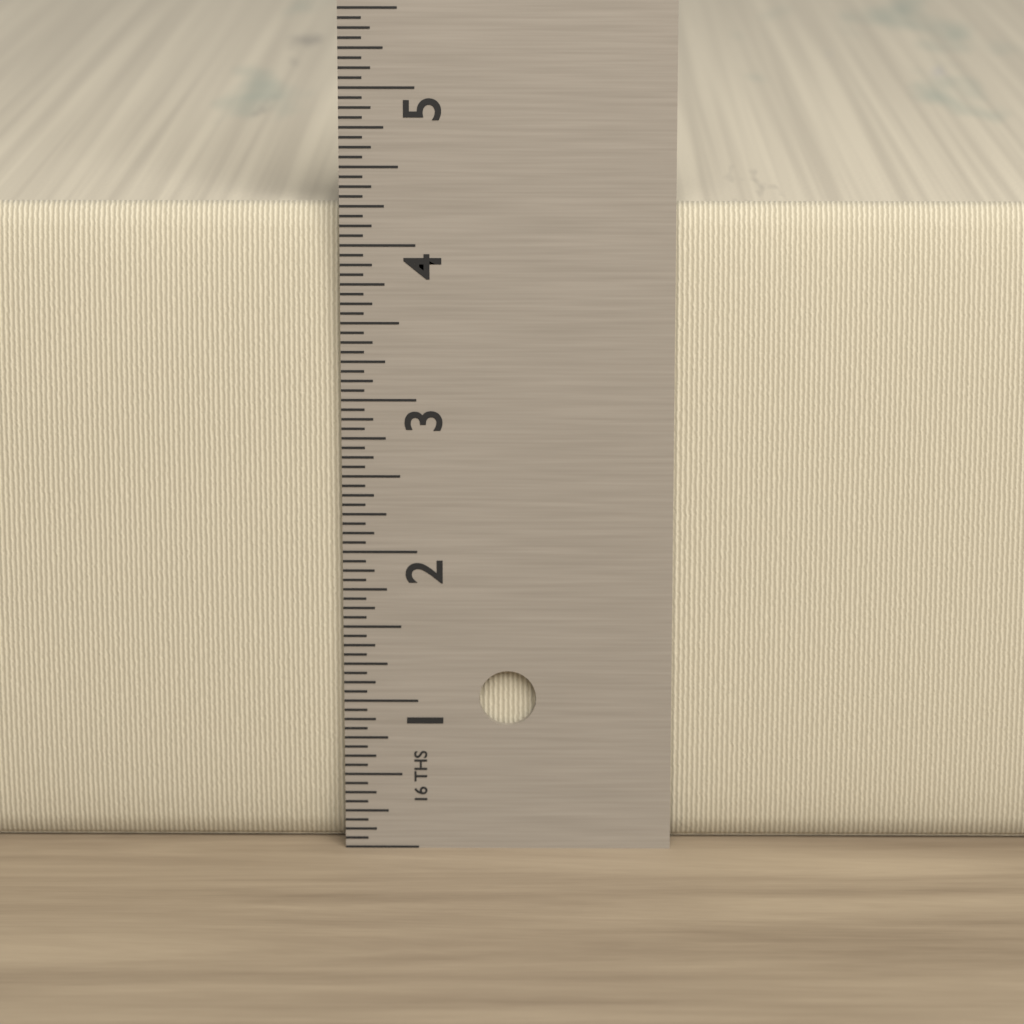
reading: 4.2500 in
